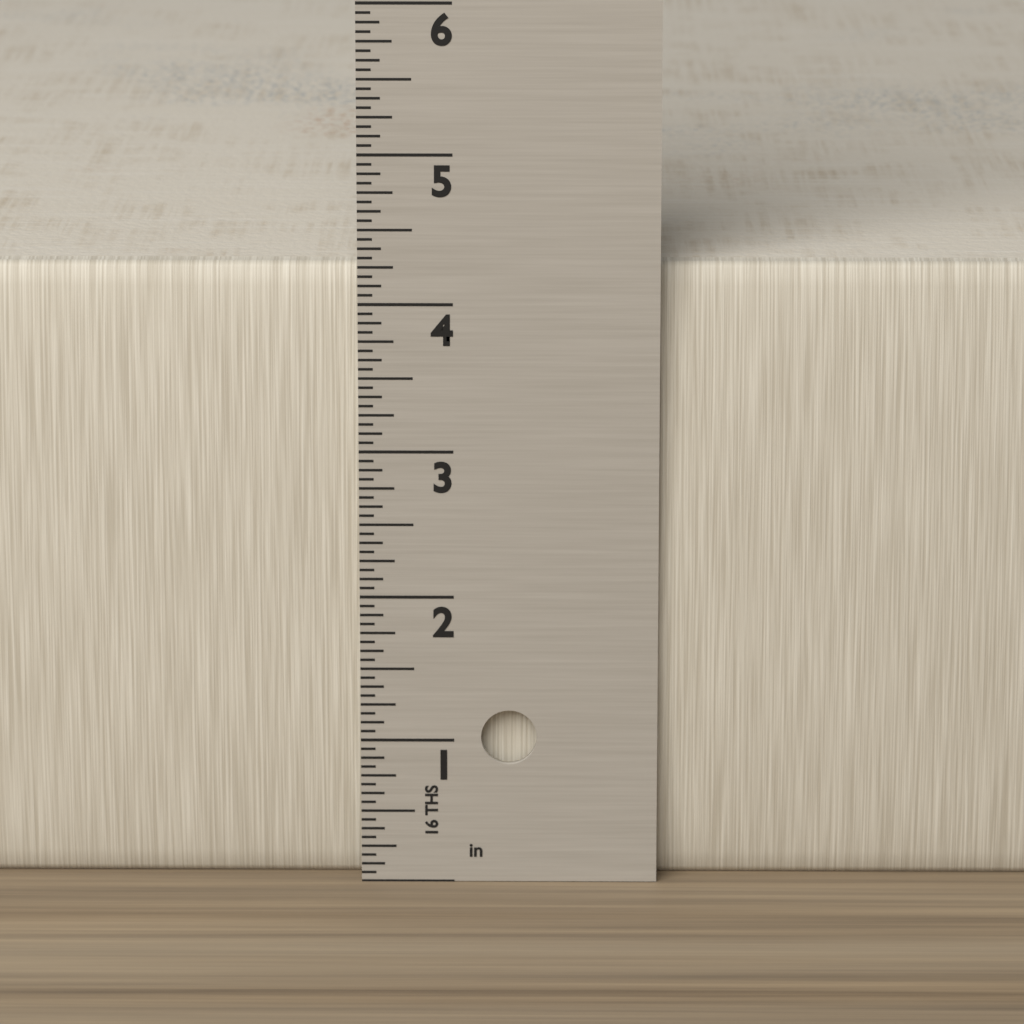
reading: 4.2500 in
